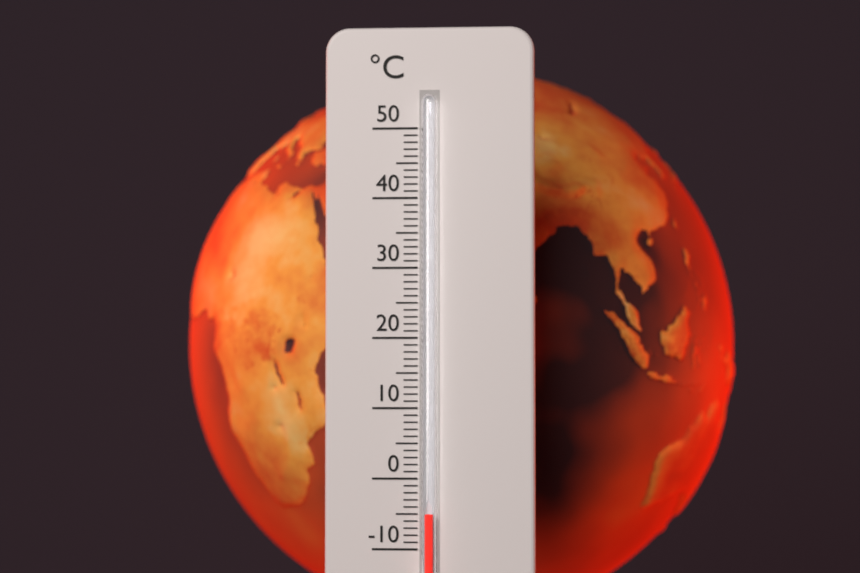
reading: -5 °C
